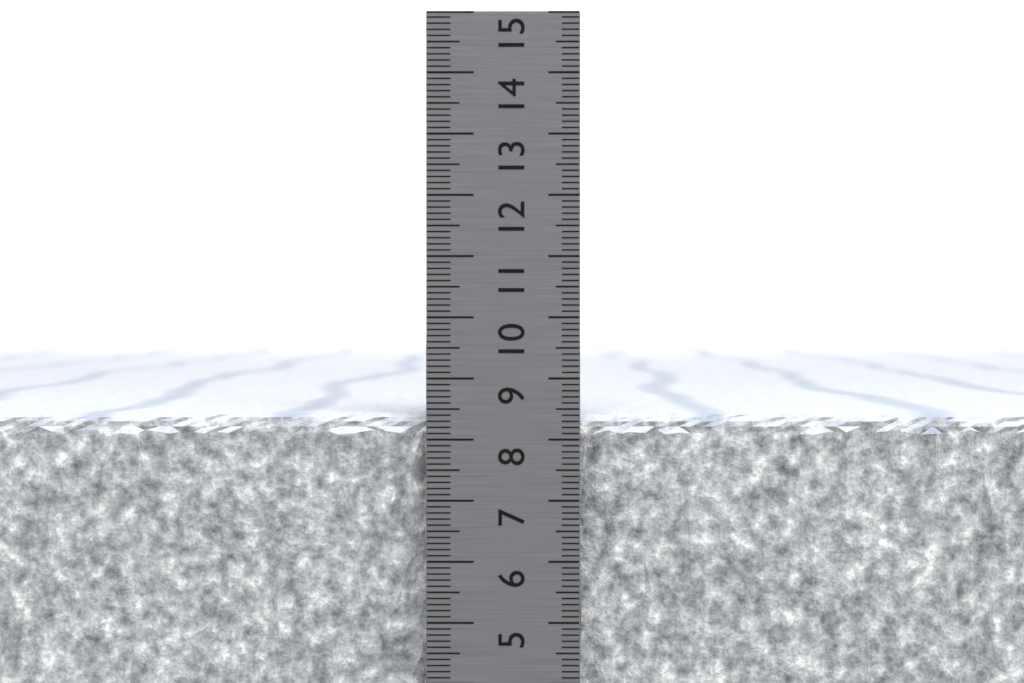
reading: 8.4 cm
